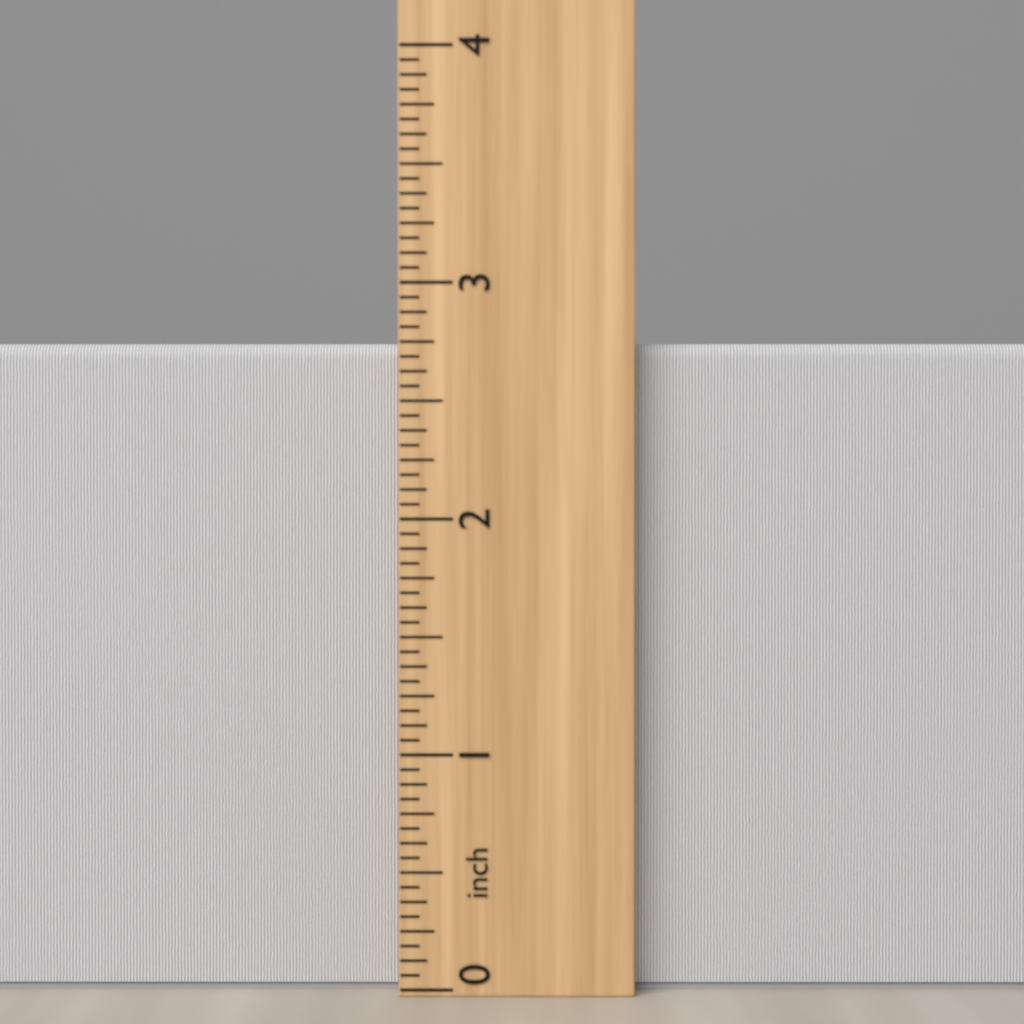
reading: 2.7500 inch
